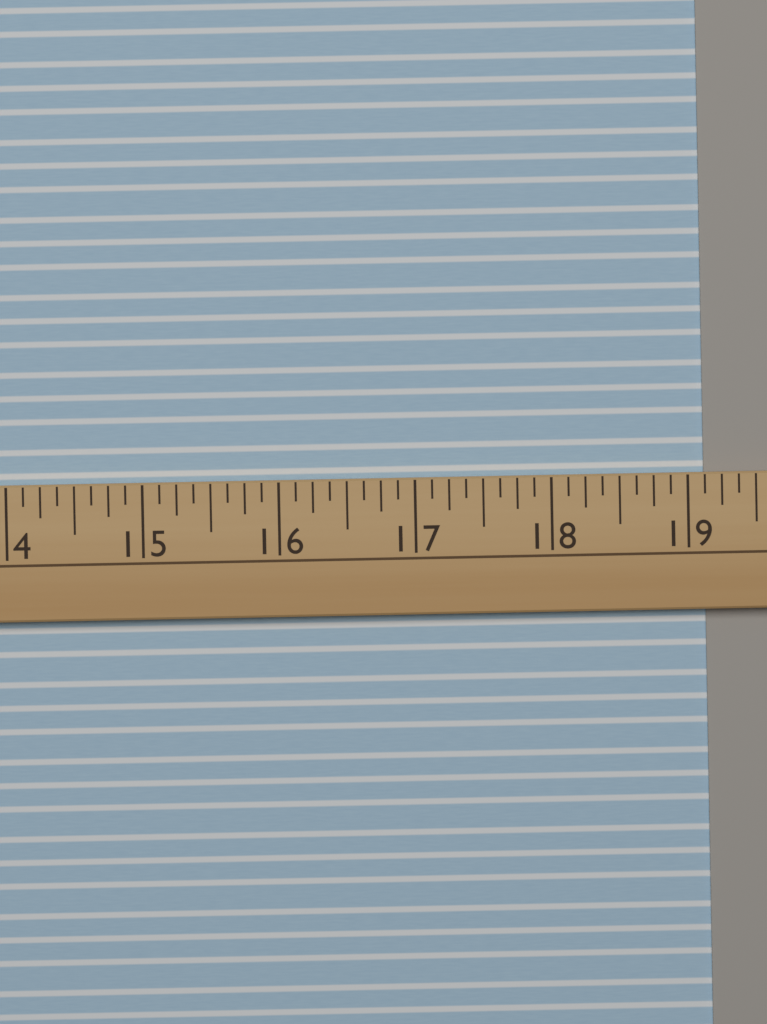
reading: 19.125 (no unit)
